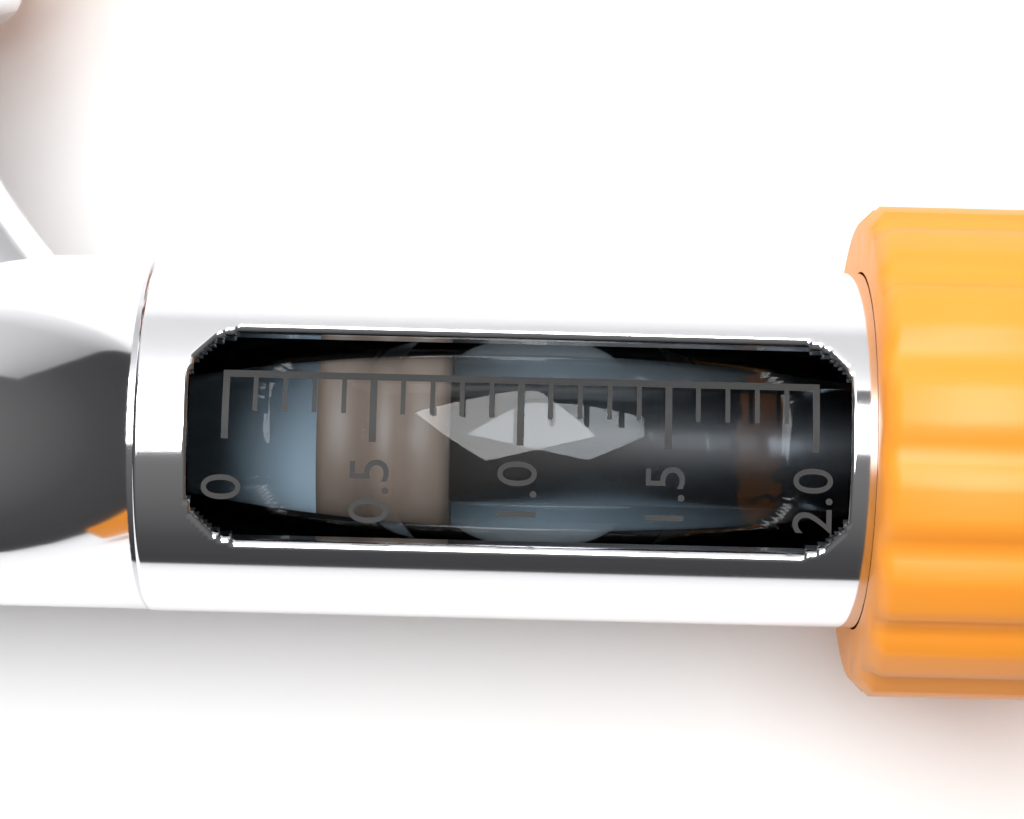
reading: 0.3 (no unit)
